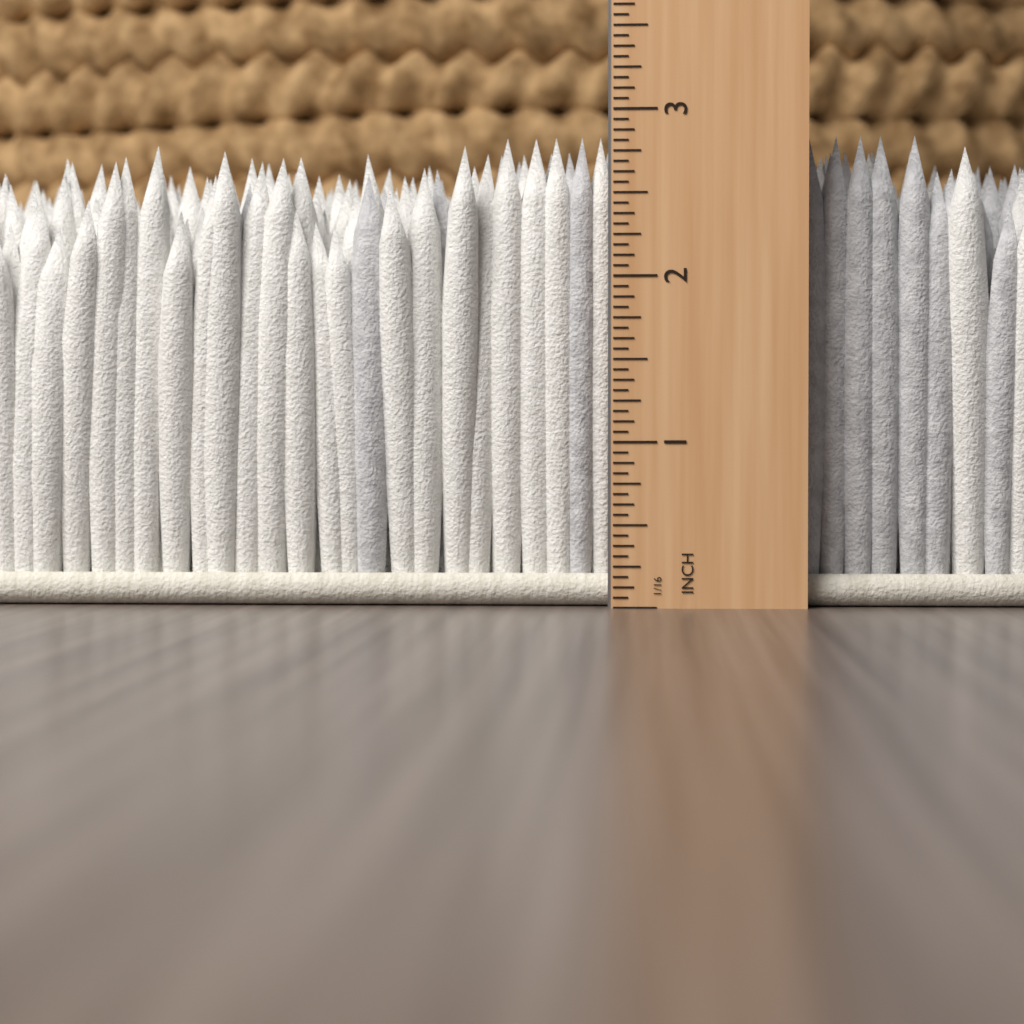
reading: 2.8750 in
